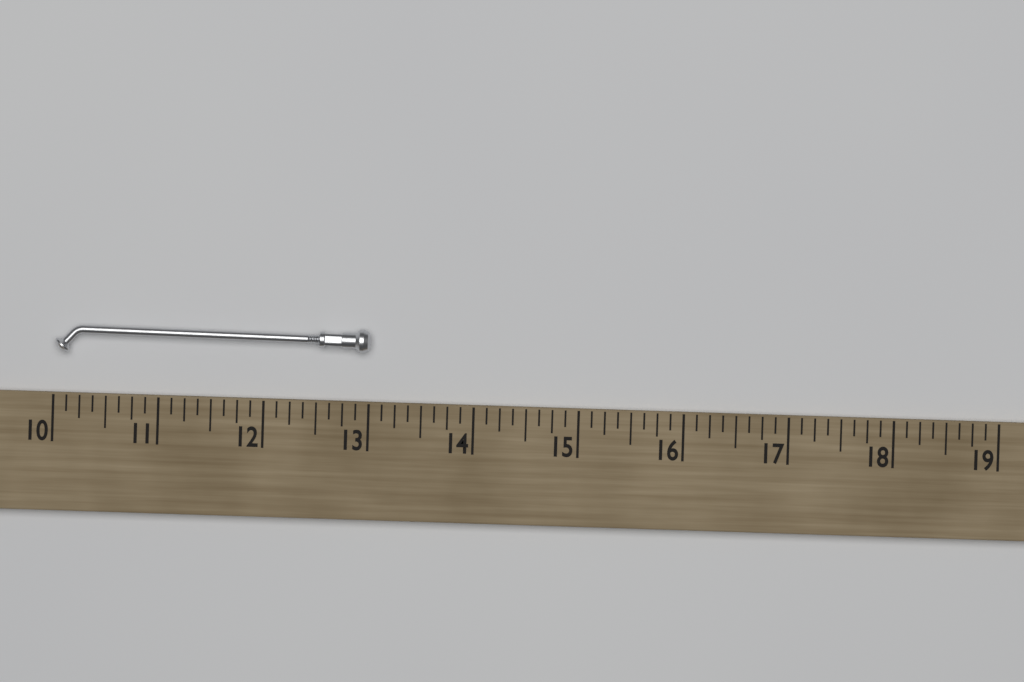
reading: 13.000 (no unit)
